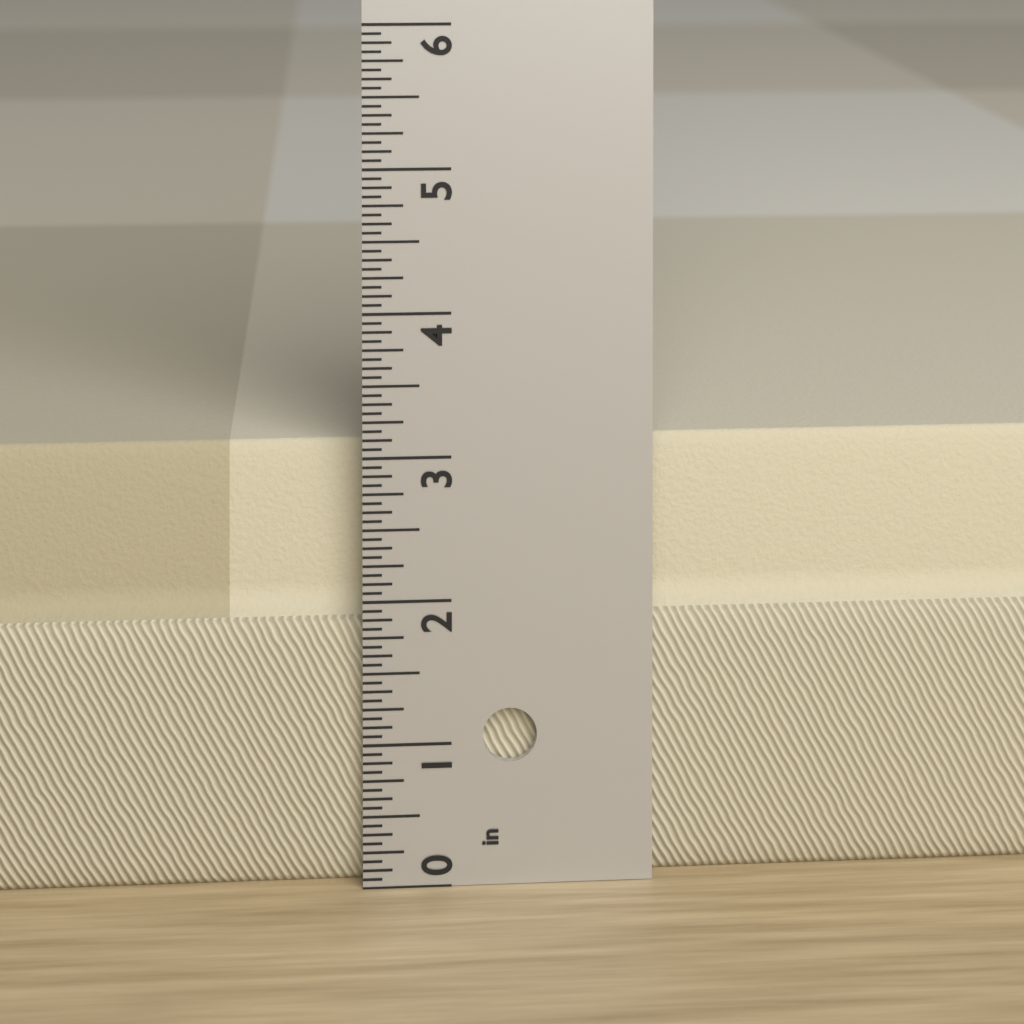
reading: 3.0625 in
